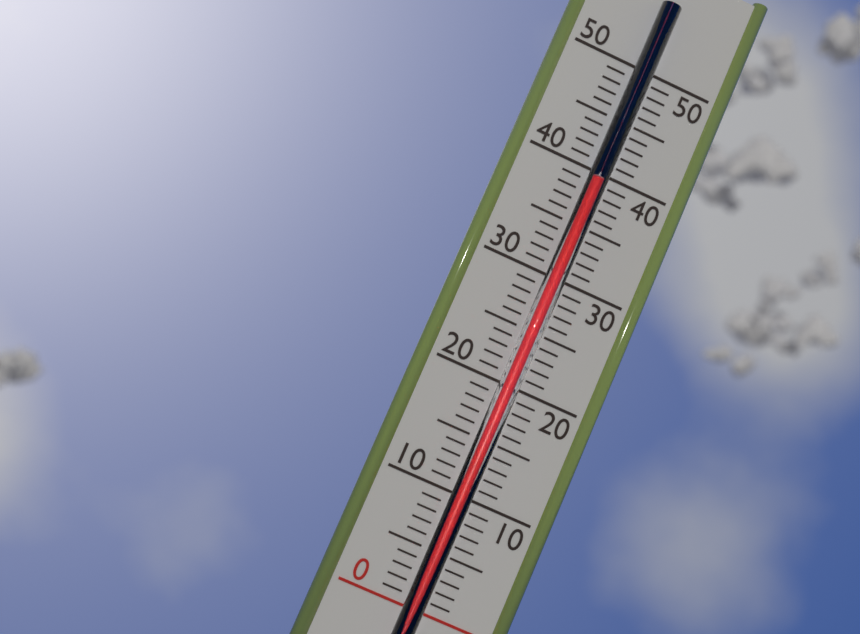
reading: 39 (no unit)
